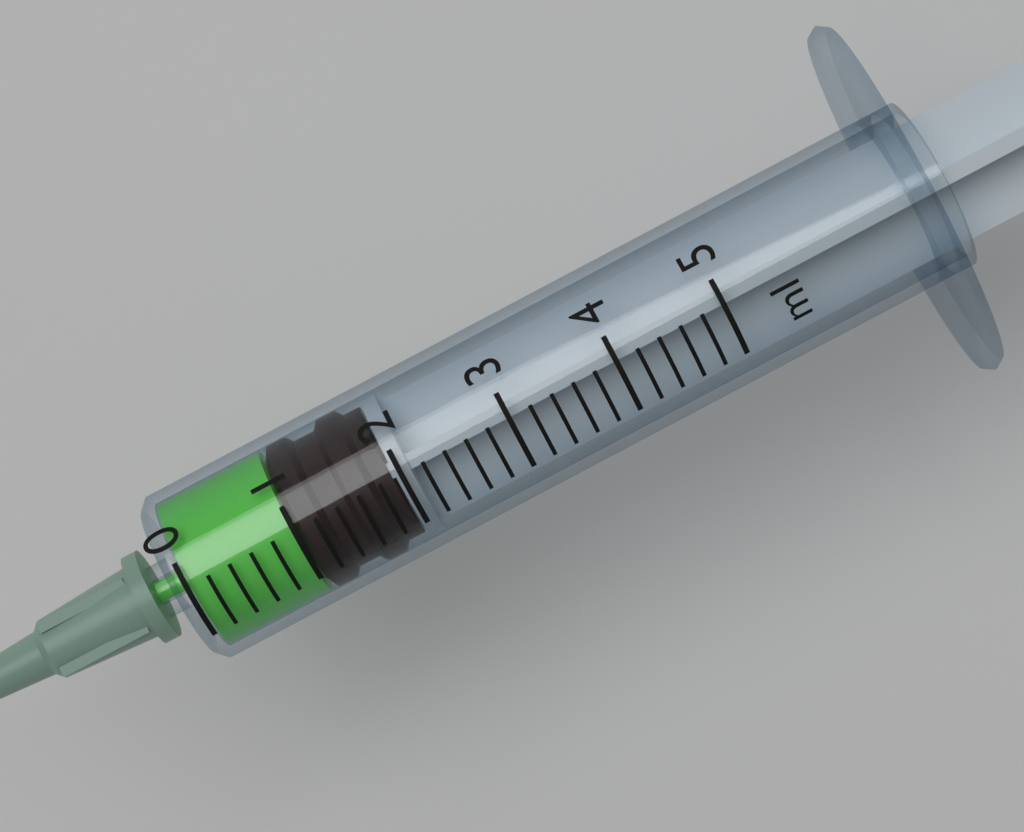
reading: 1.0 ml
